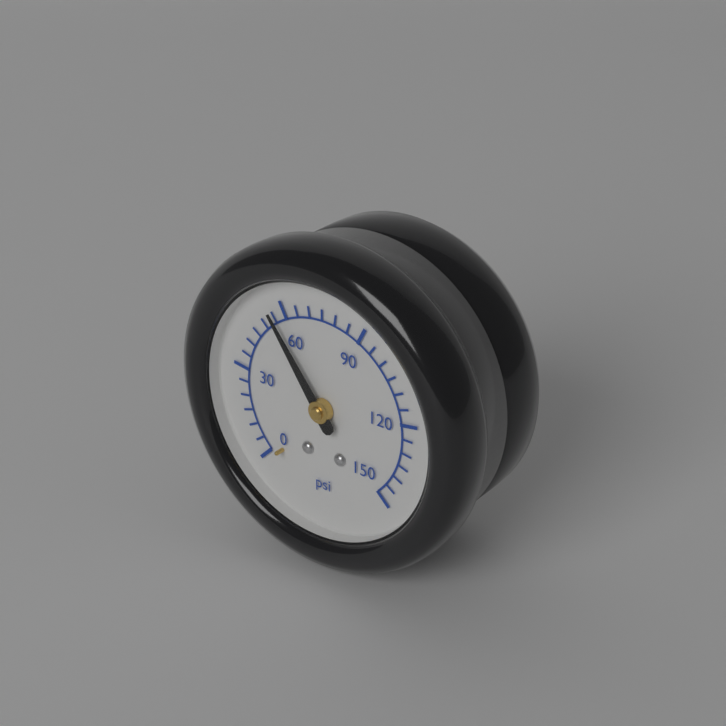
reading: 55 psi
